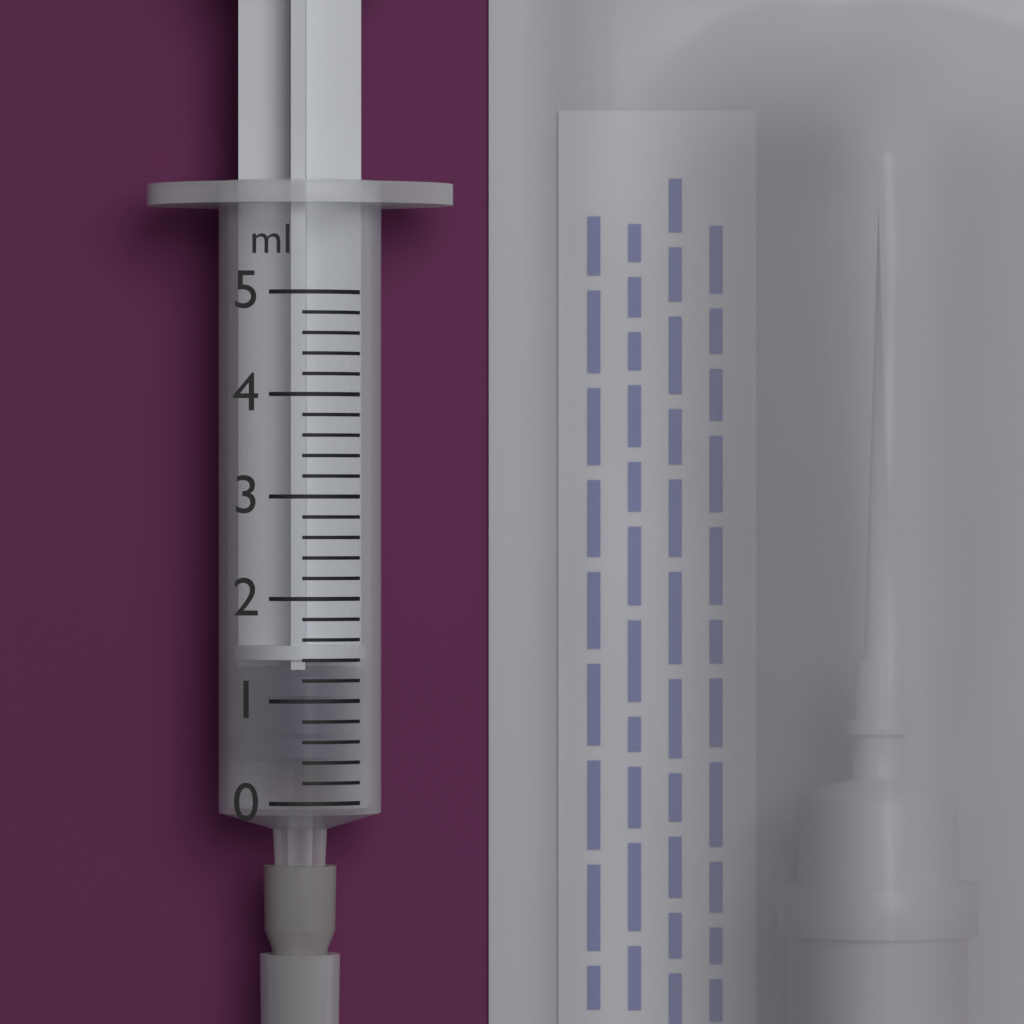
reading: 0.4 ml
